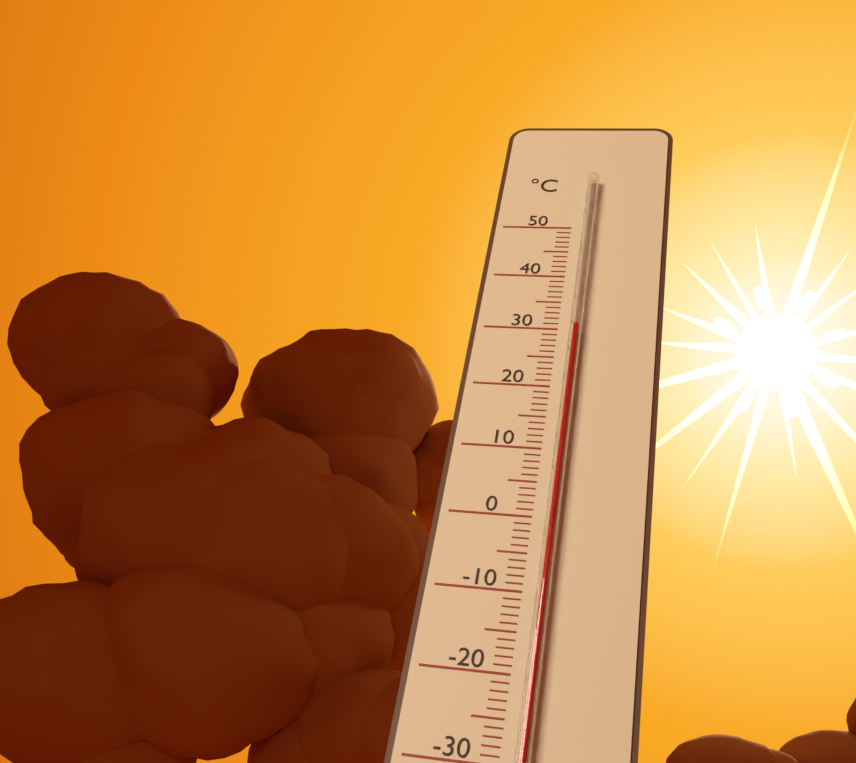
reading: 30 °C
